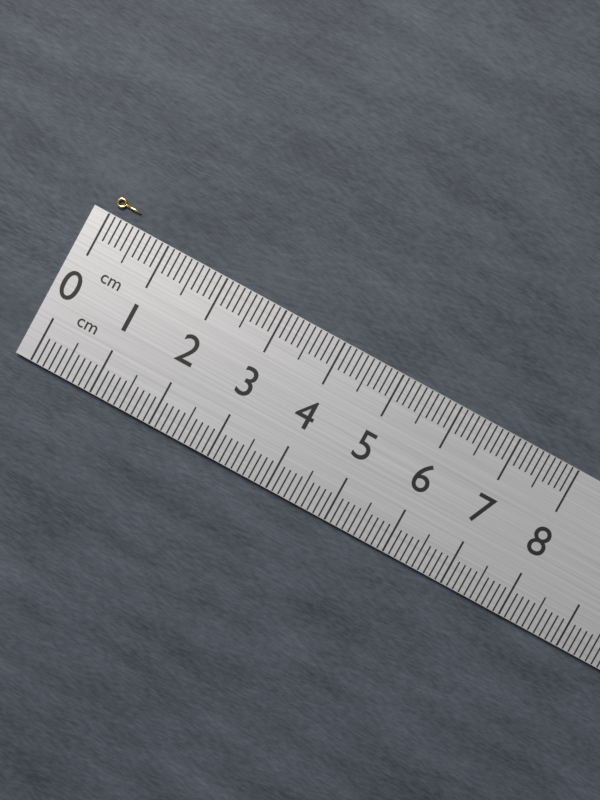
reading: 0.4 cm
